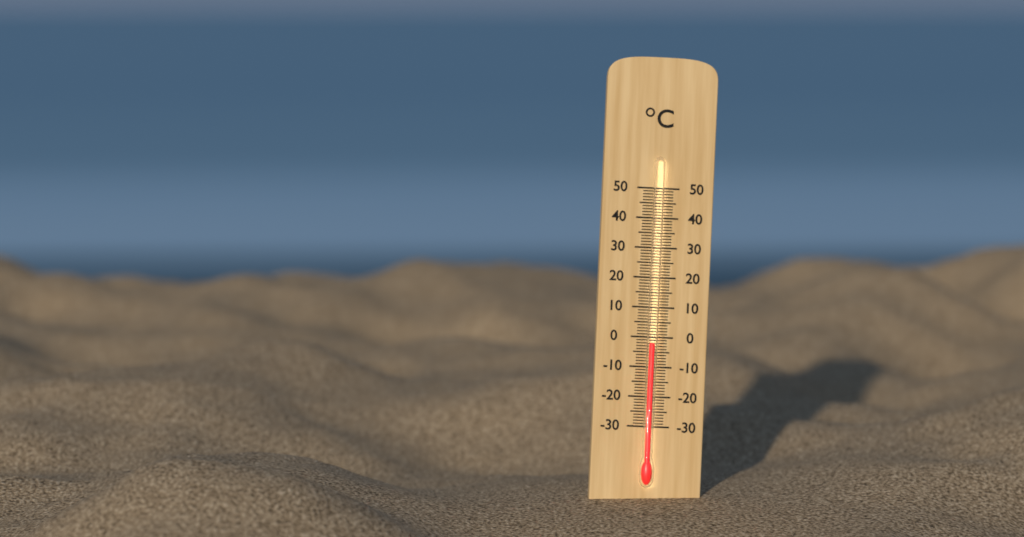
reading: -2 °C
